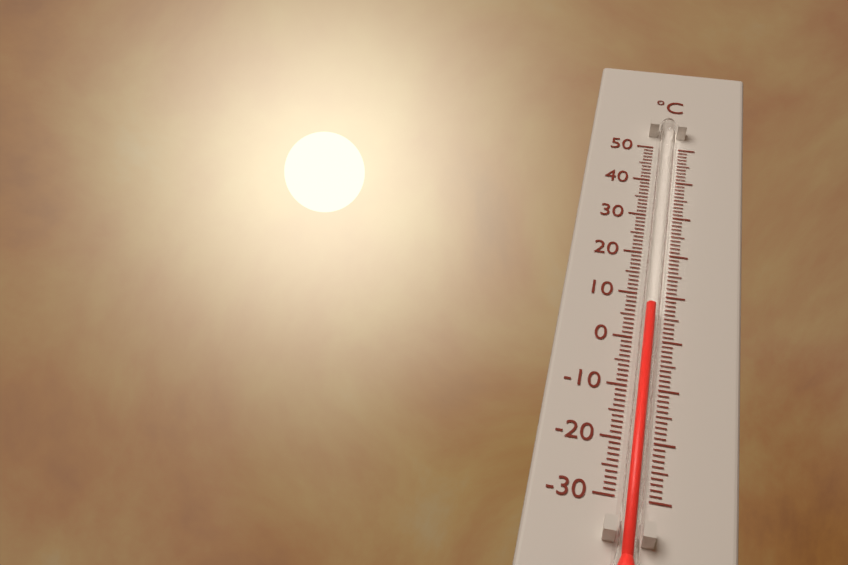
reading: 6 °C
